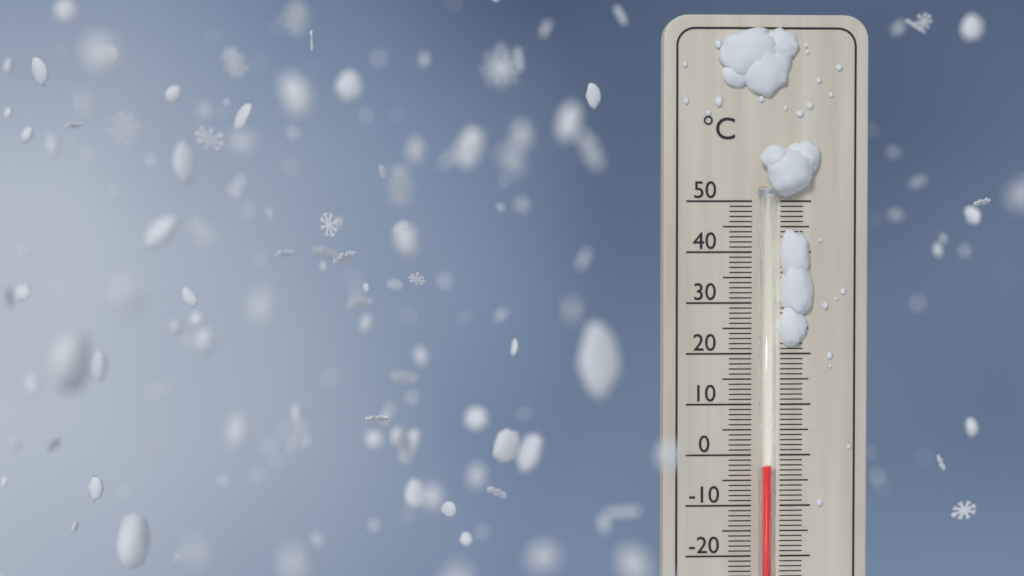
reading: -2 °C
